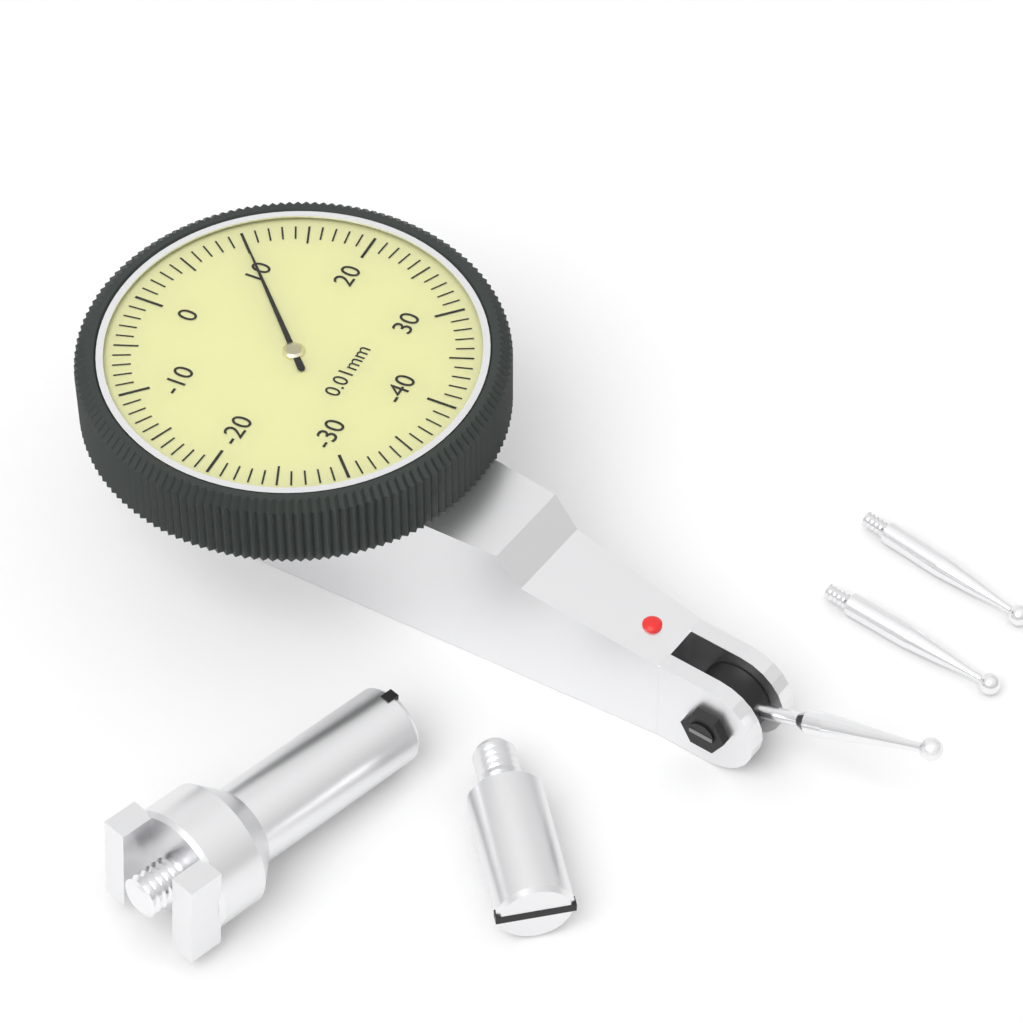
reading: 10 0.01mm
